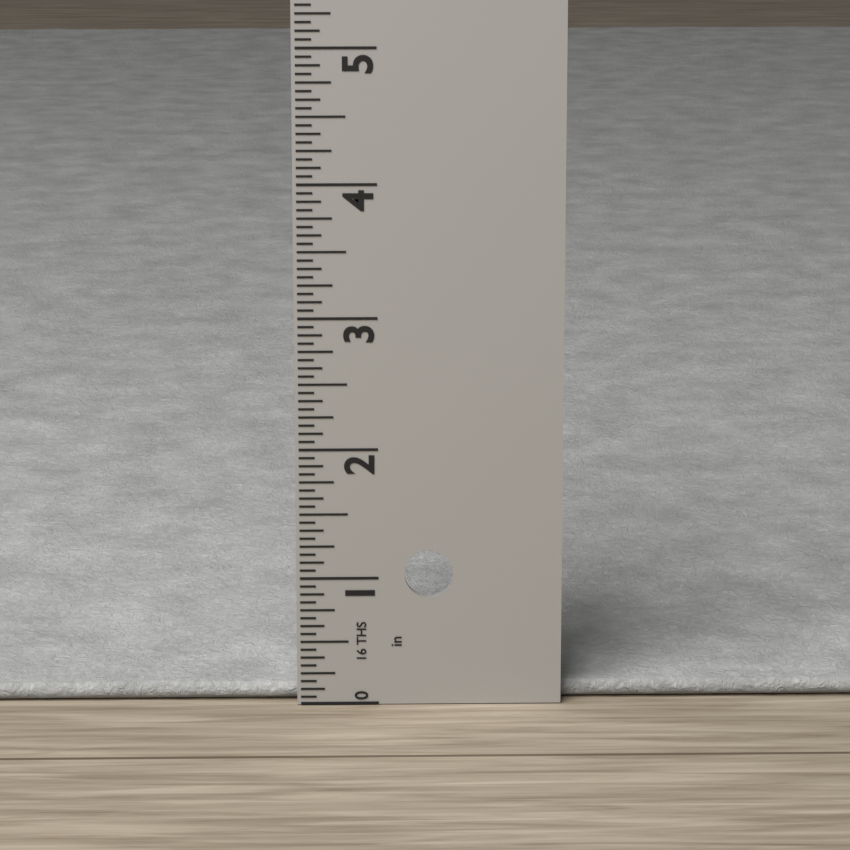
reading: 0.1250 in
